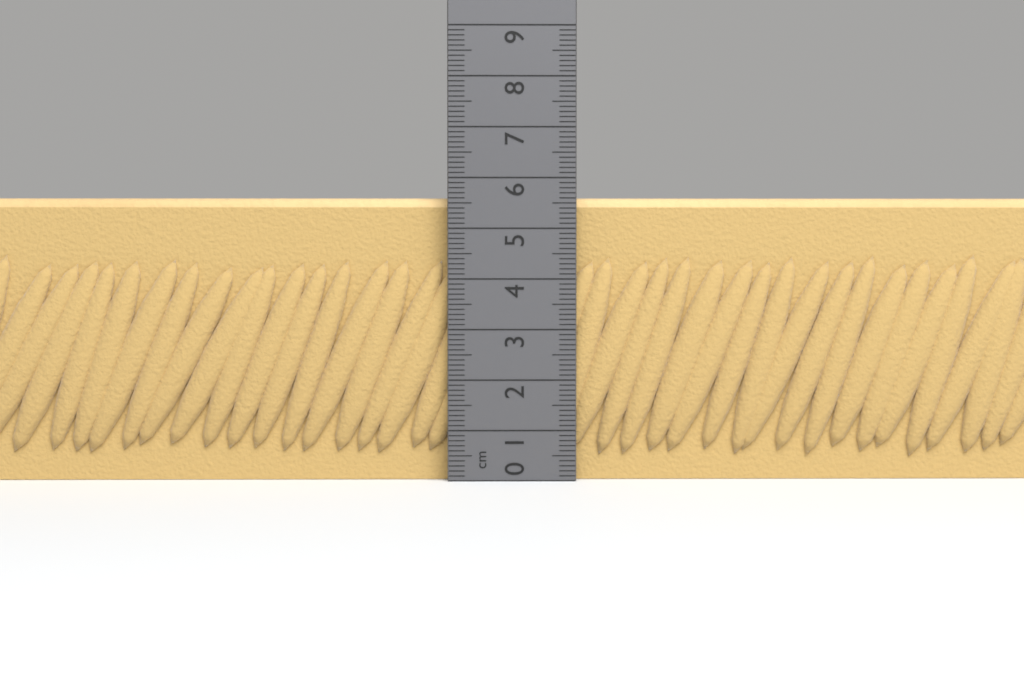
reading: 5.6 cm
